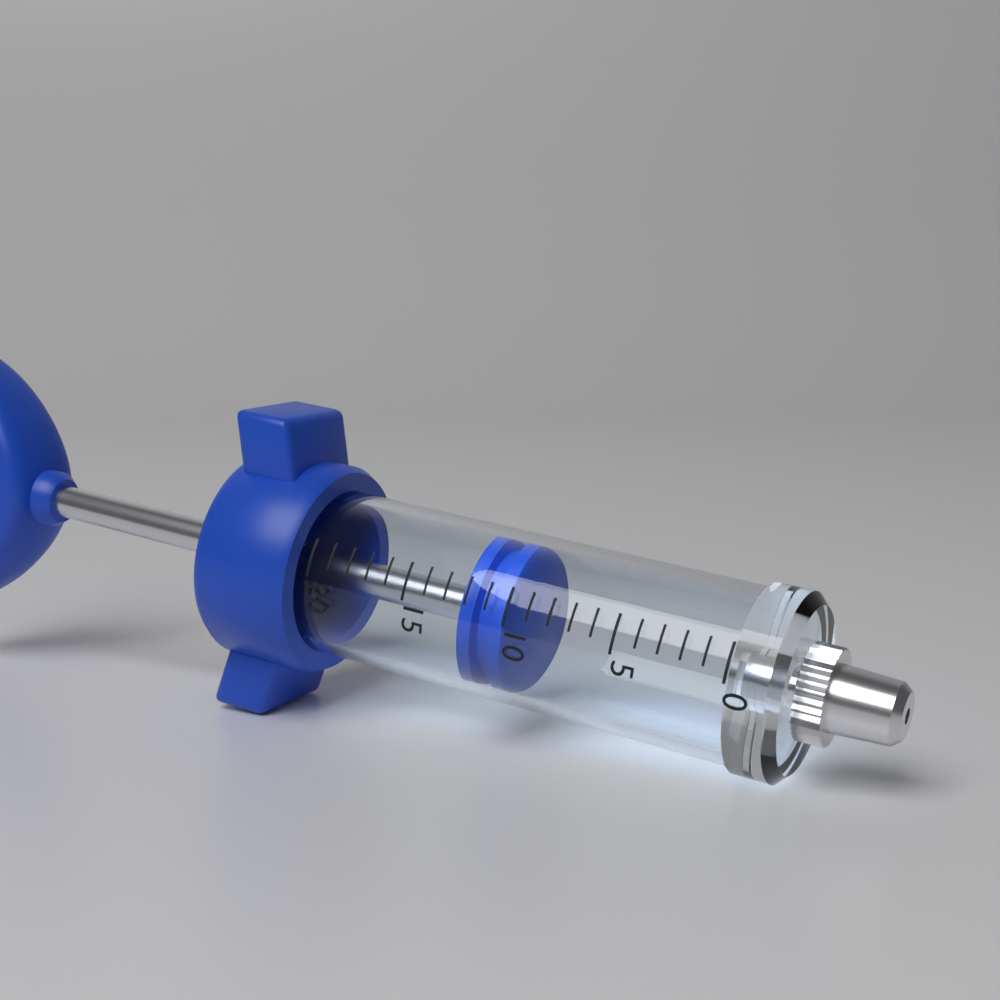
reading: 10 (no unit)
